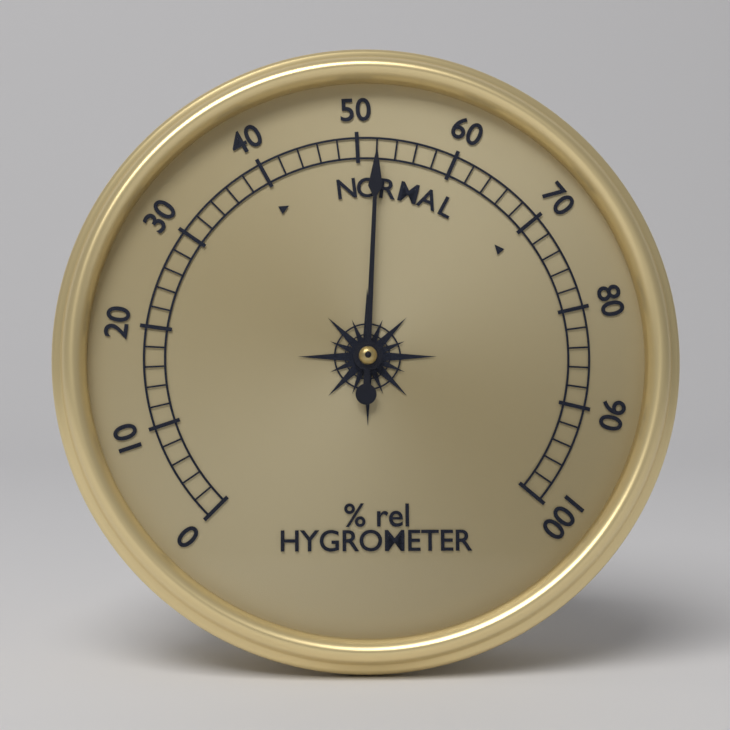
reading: 52 % rel
